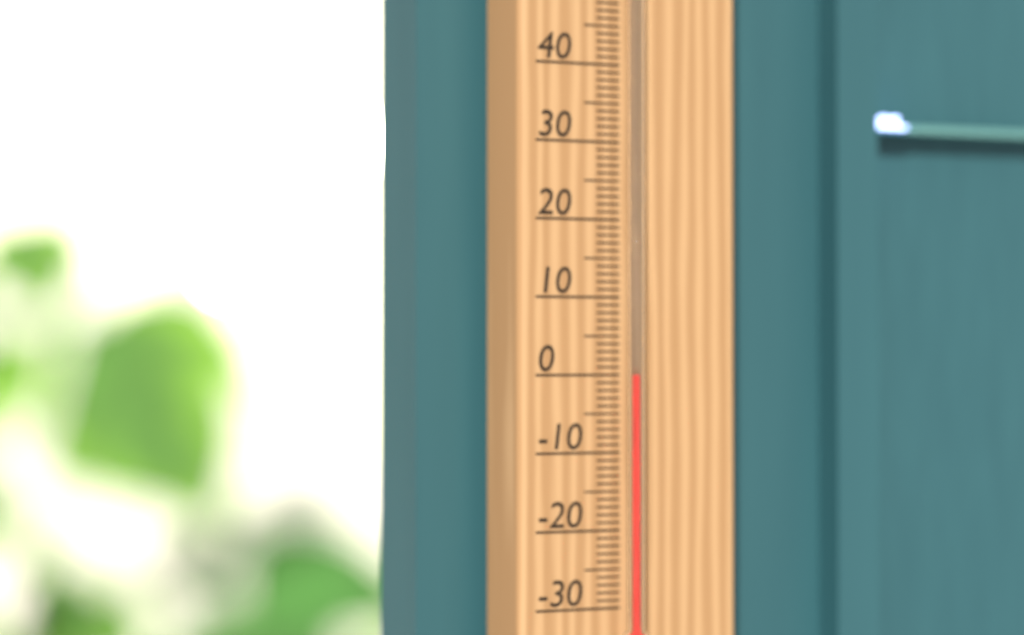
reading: 0 °C
